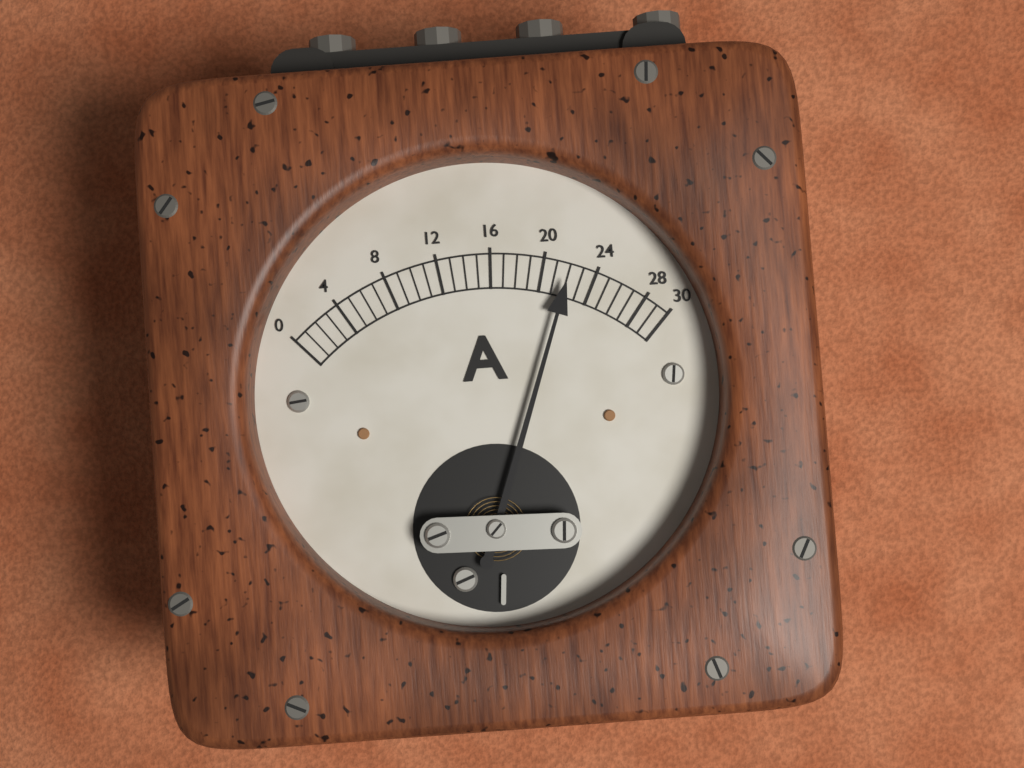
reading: 22 A
